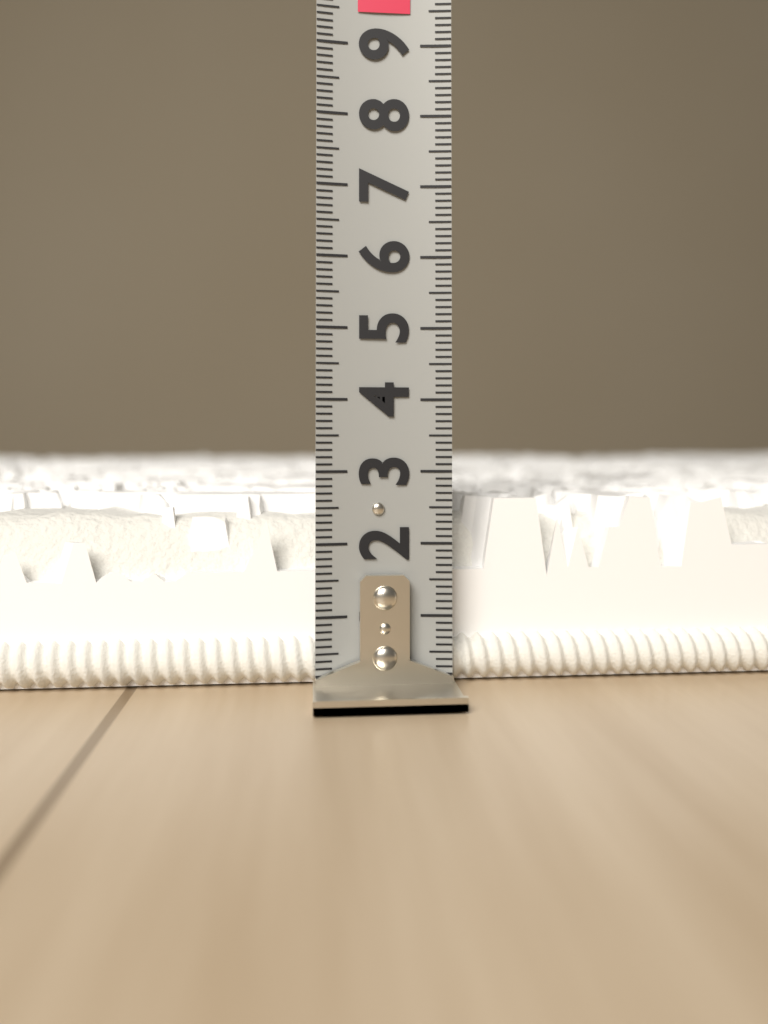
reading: 2.6 (no unit)
